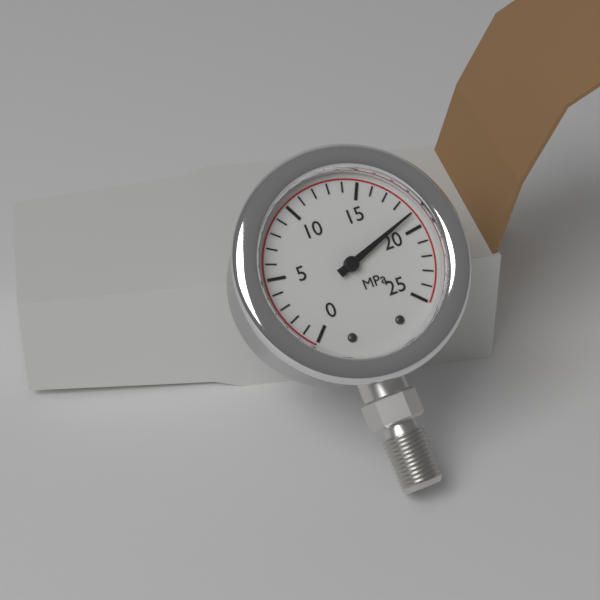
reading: 19 MPa
